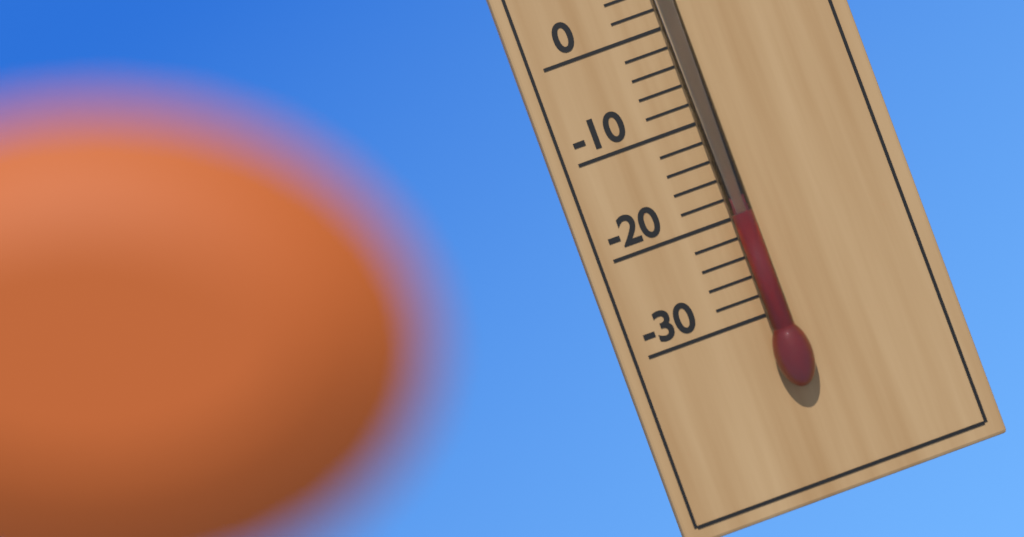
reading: -20 °C
